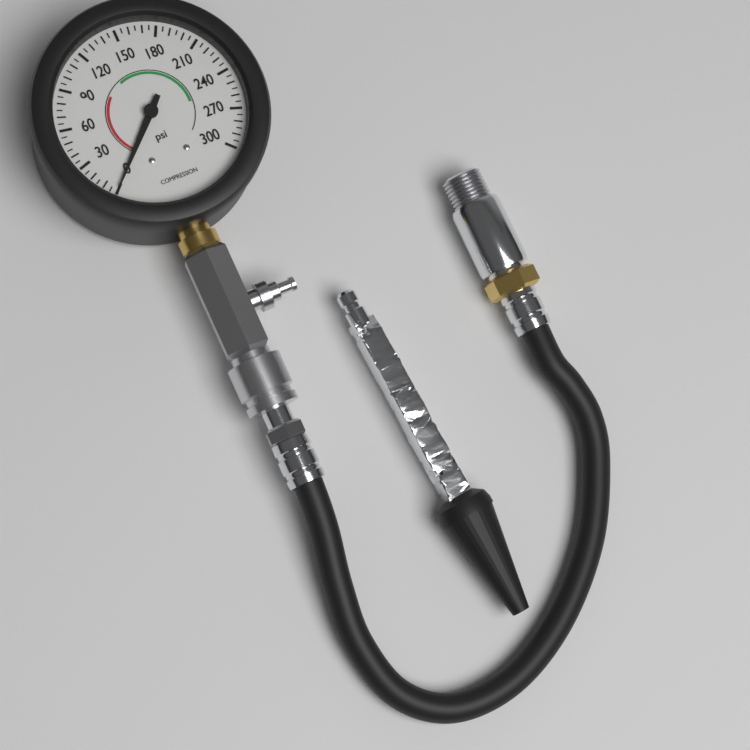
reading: 0 psi
